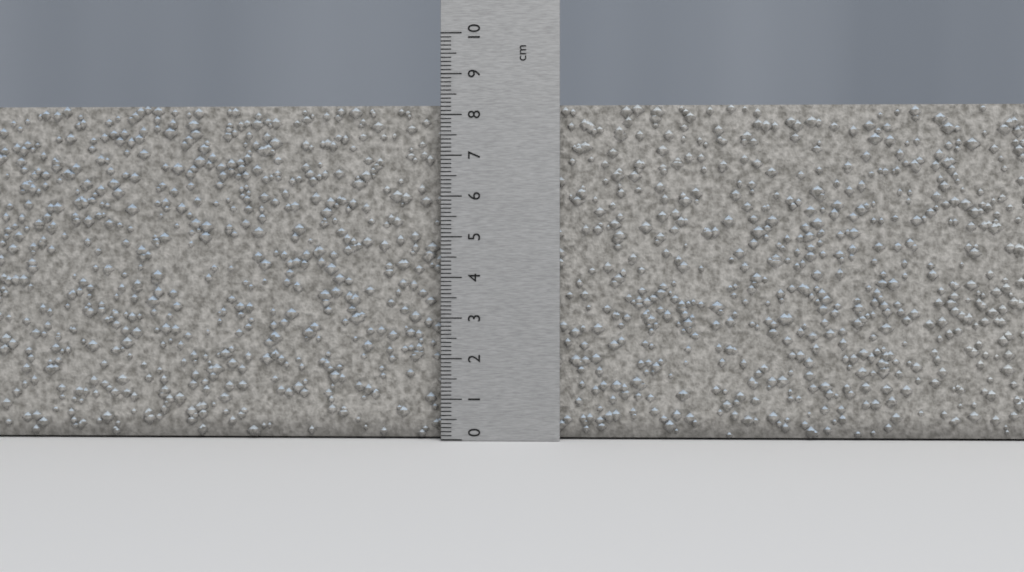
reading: 8.3 cm
